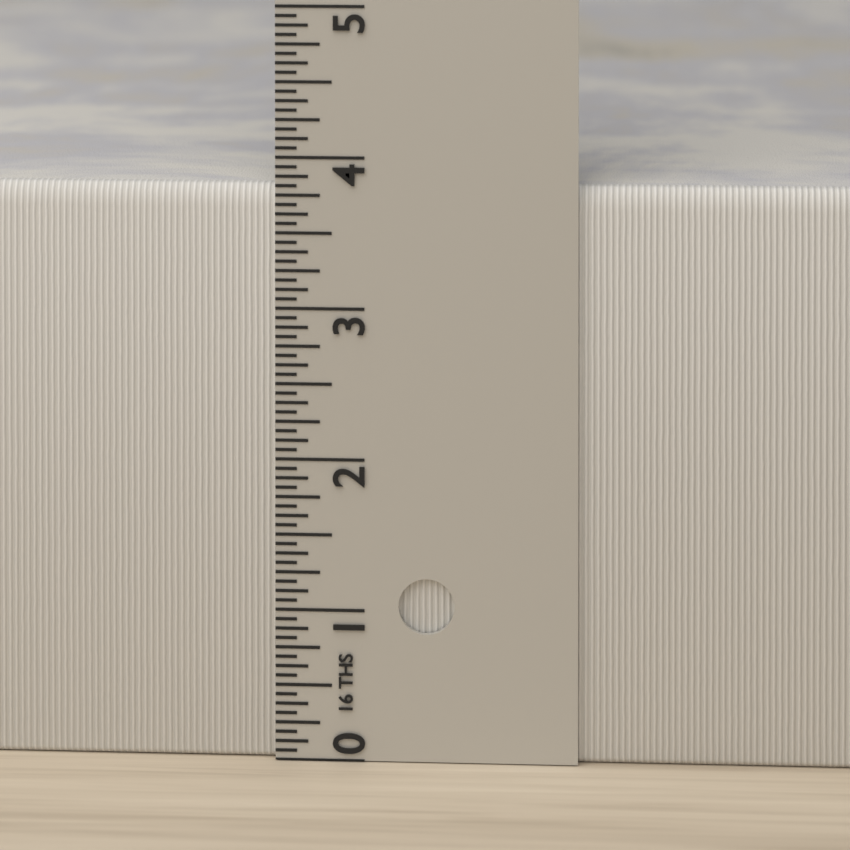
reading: 3.8125 in
